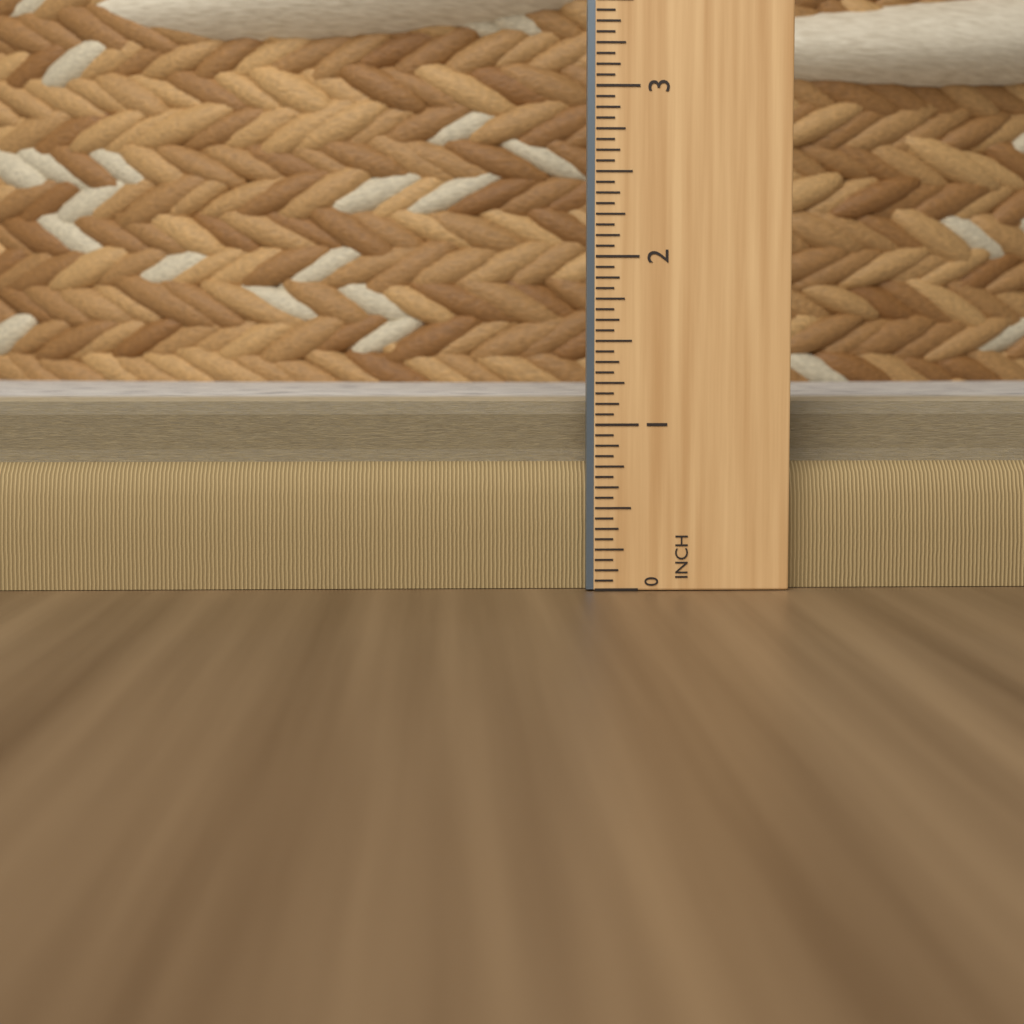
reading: 1.1250 in
